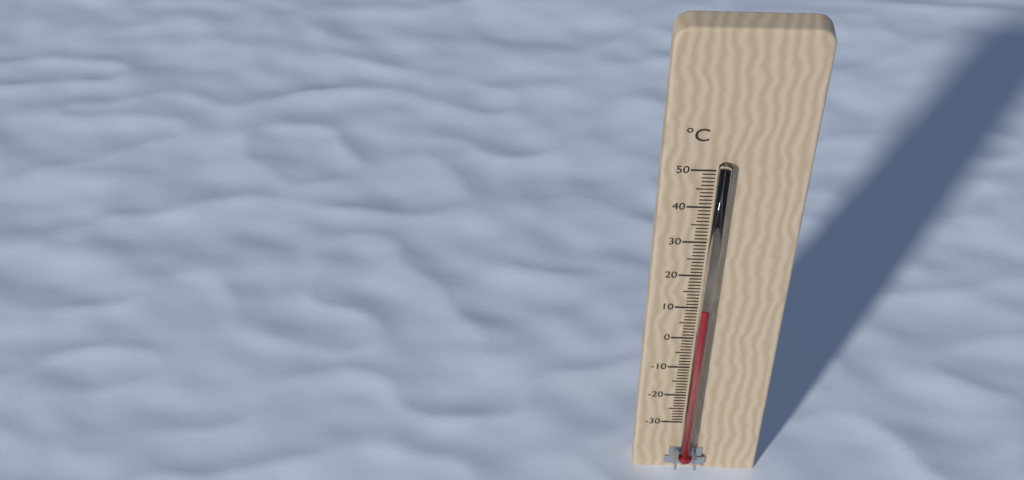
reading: 11 °C
